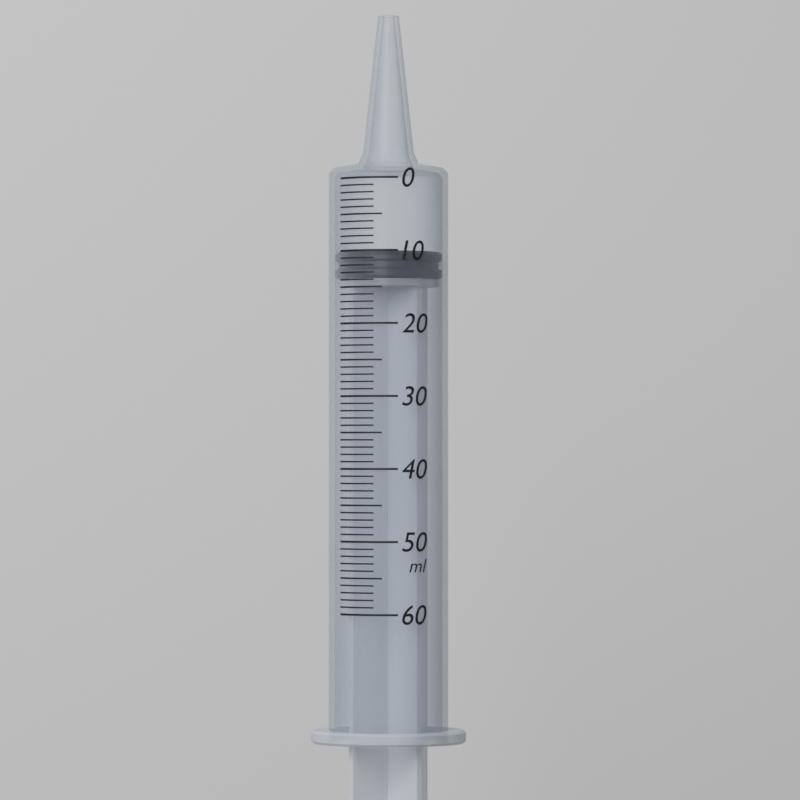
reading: 10 ml
